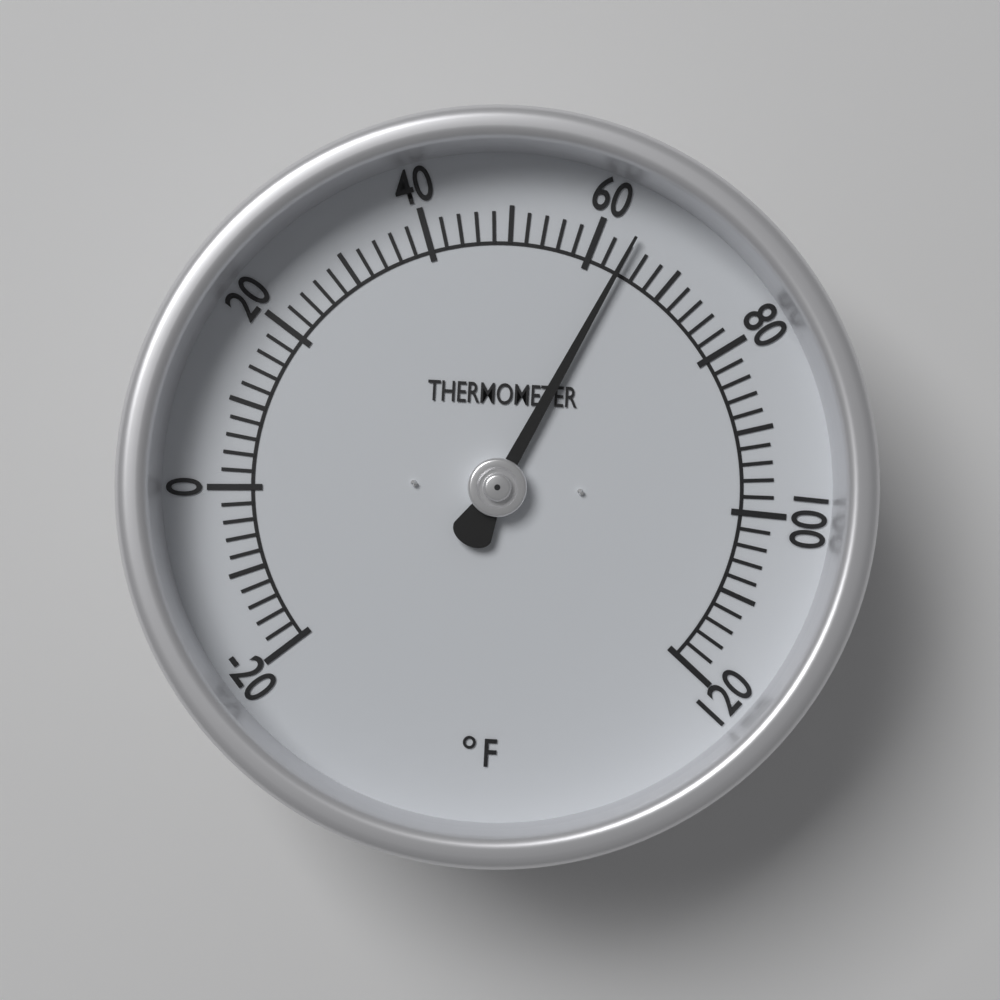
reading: 64 °F
